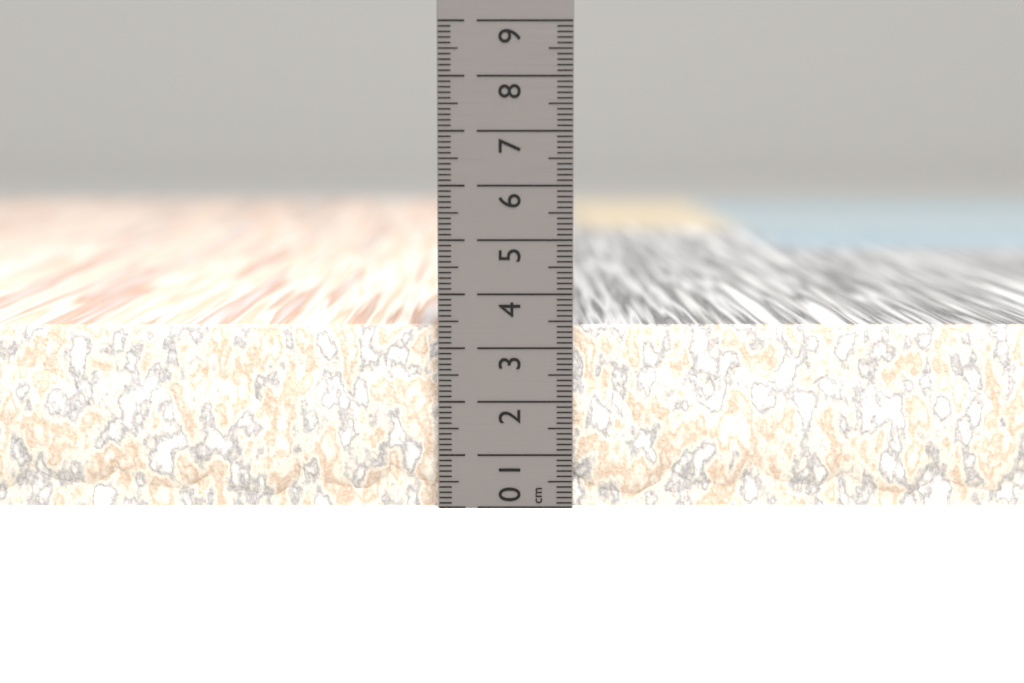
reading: 3.4 cm
